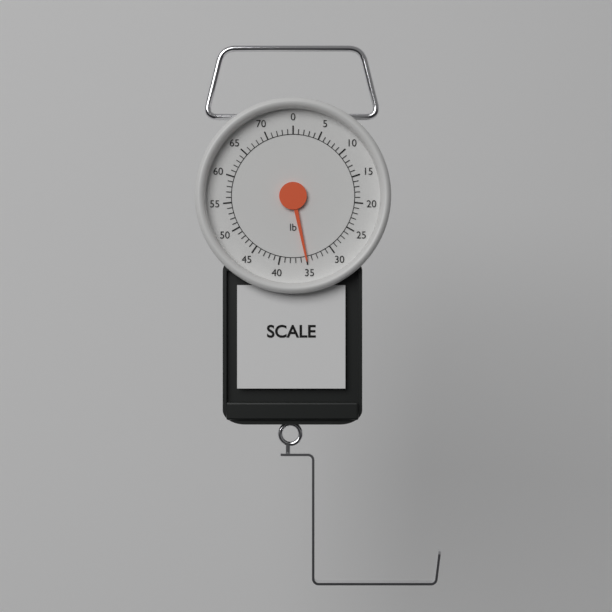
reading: 35 lb
